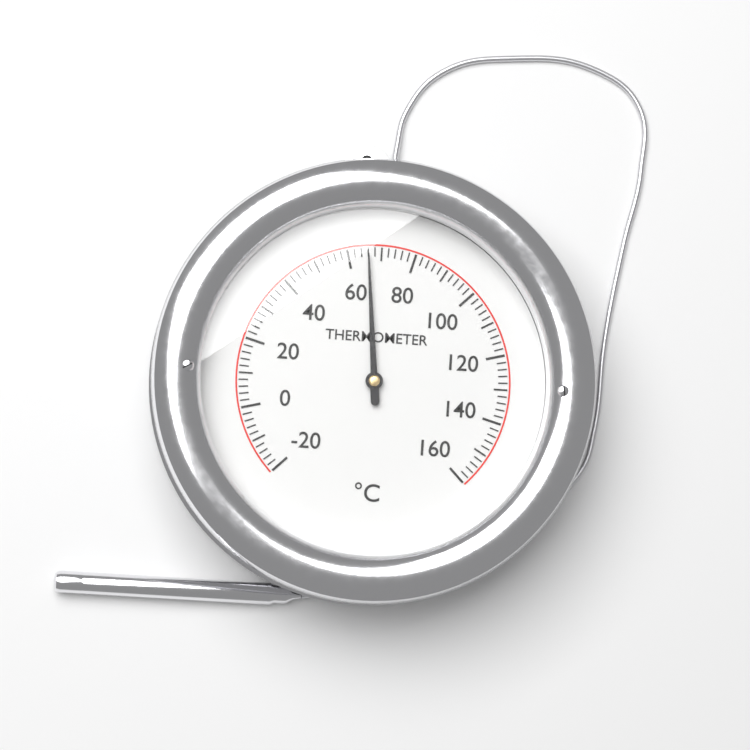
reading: 66 °C
